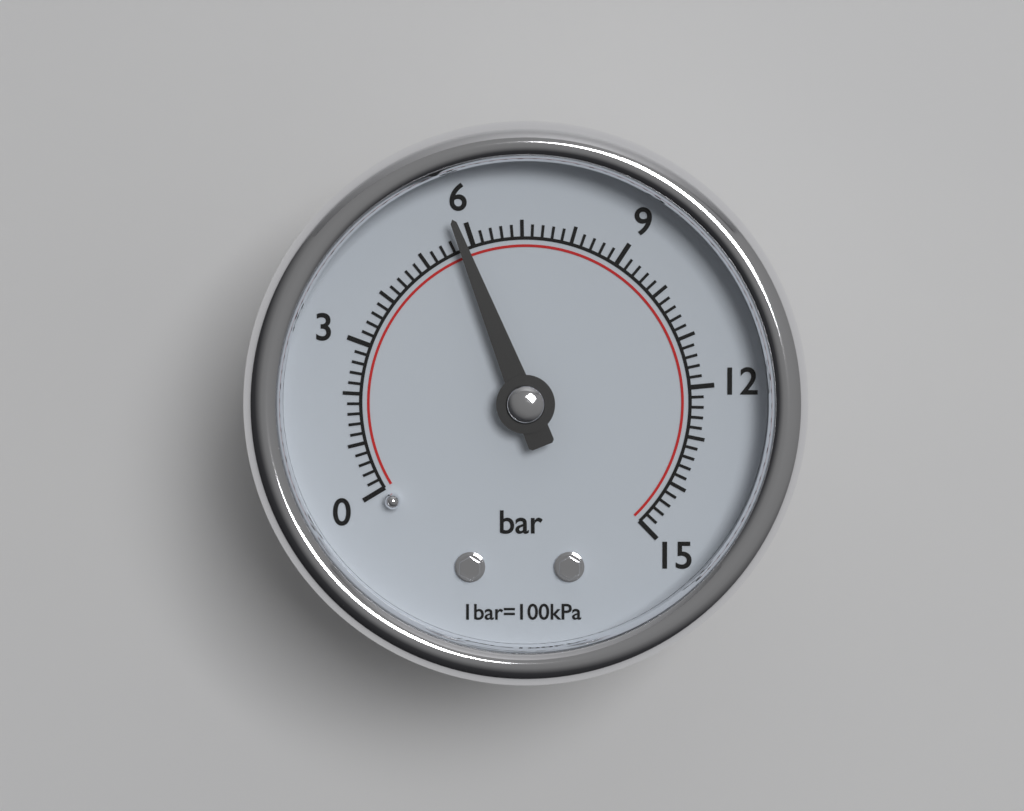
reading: 5.8 bar
